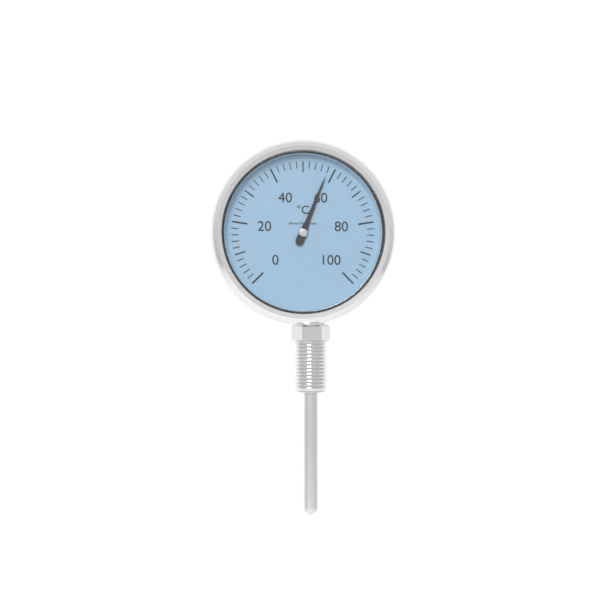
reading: 58 °C
